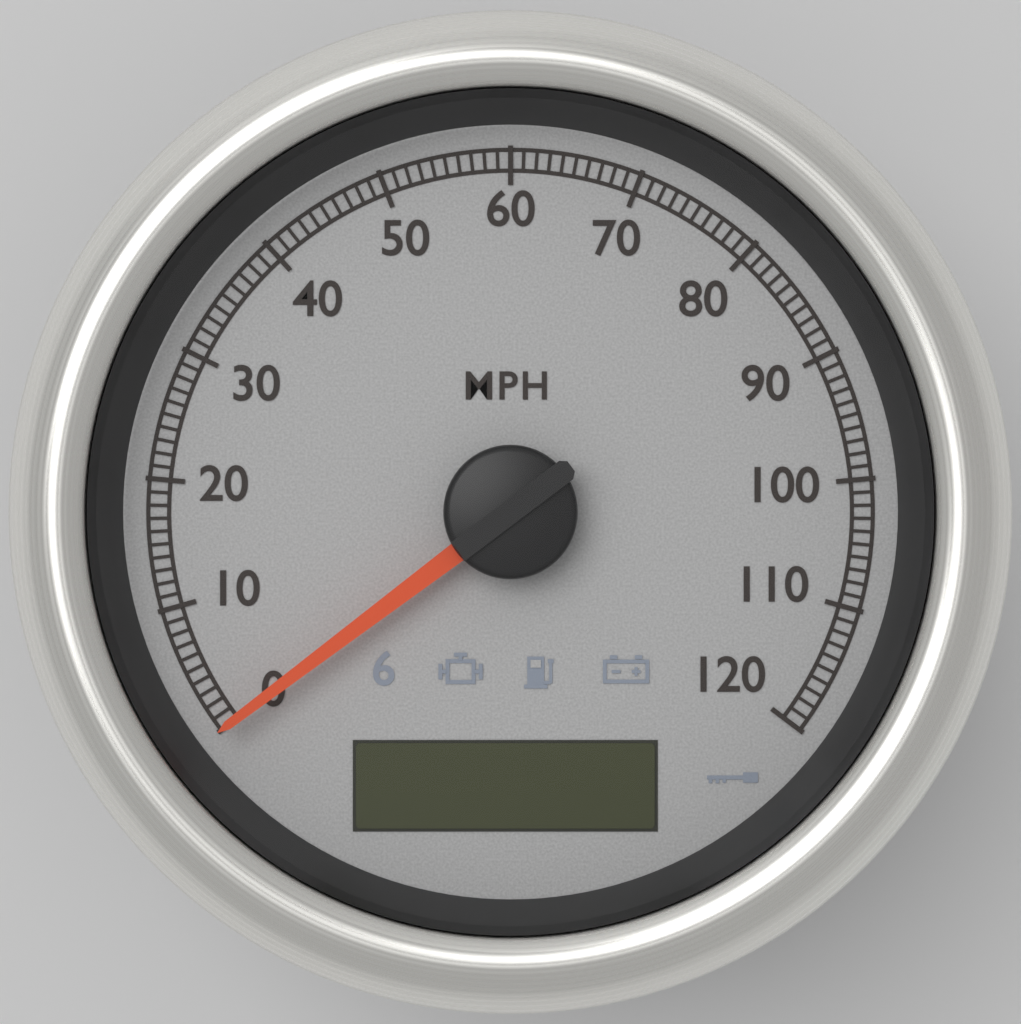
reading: 0 MPH
